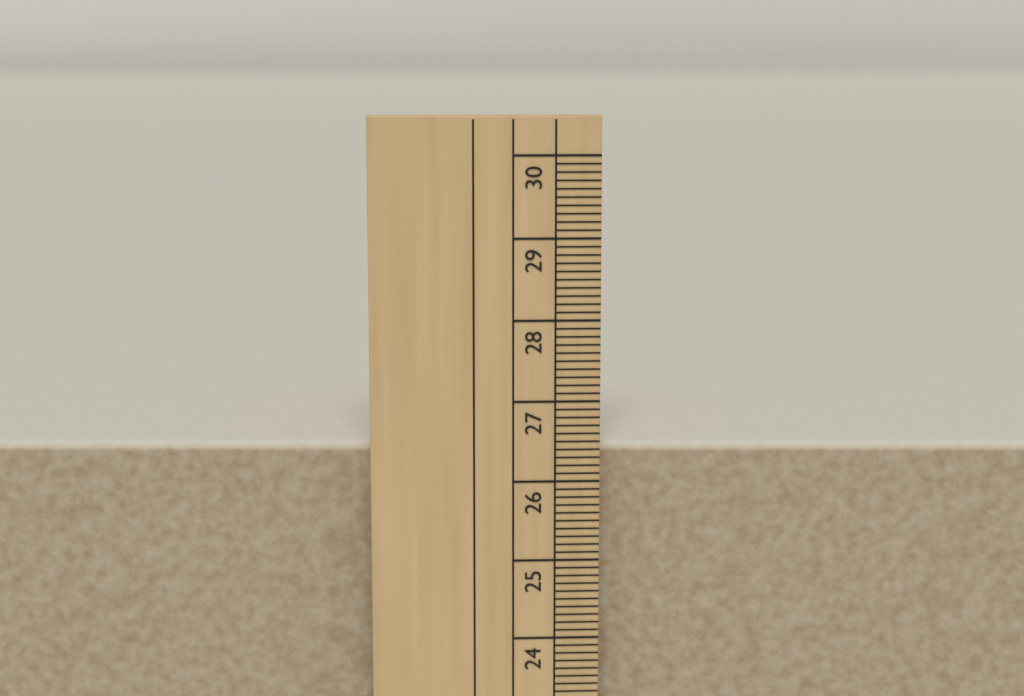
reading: 26.4 cm
